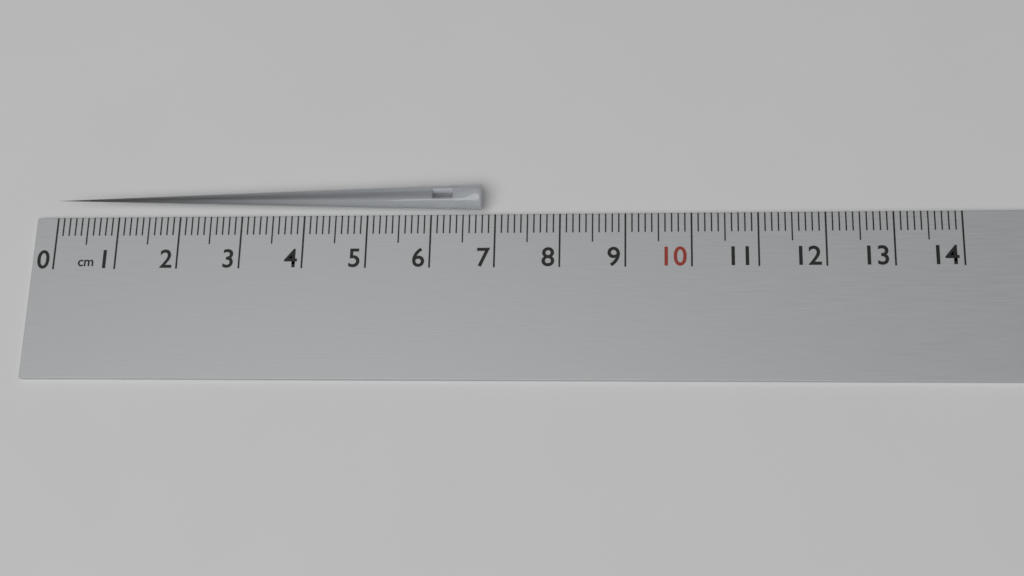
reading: 6.8 cm
